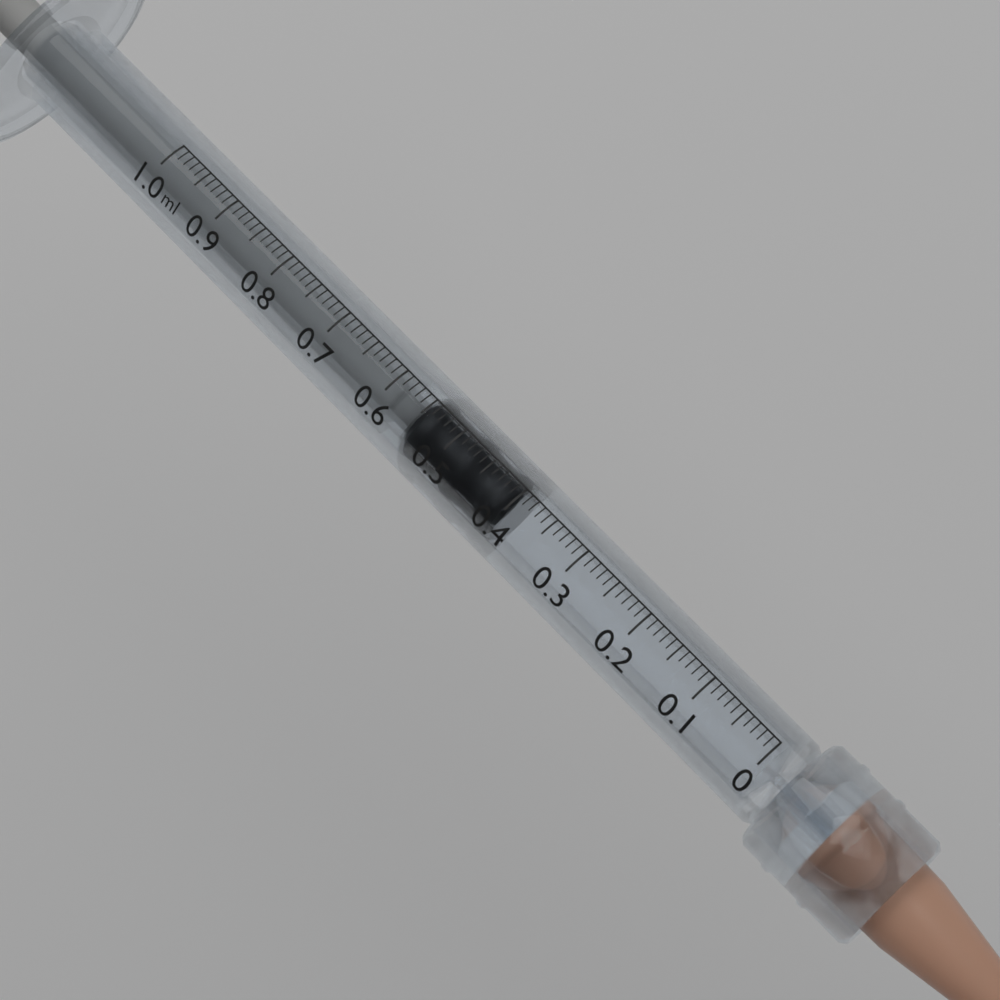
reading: 0.40 ml
